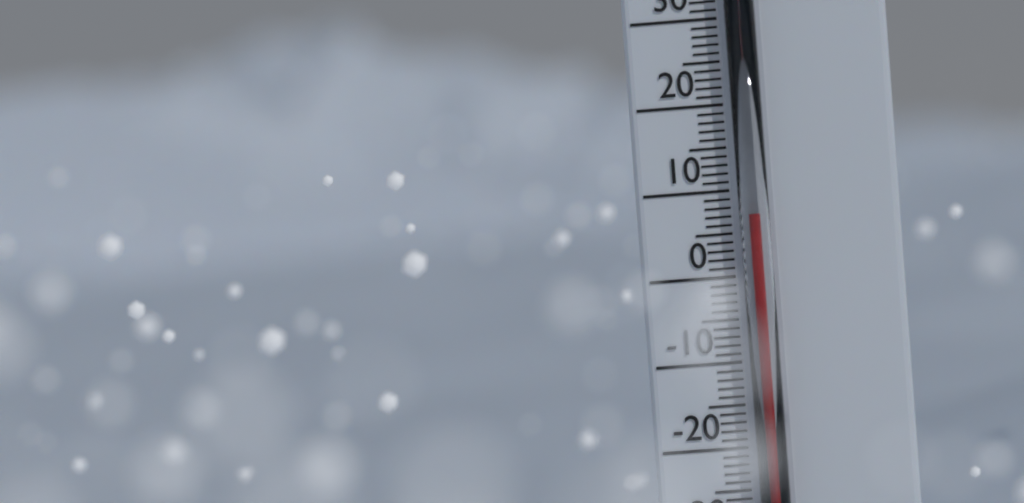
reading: 7 °C
